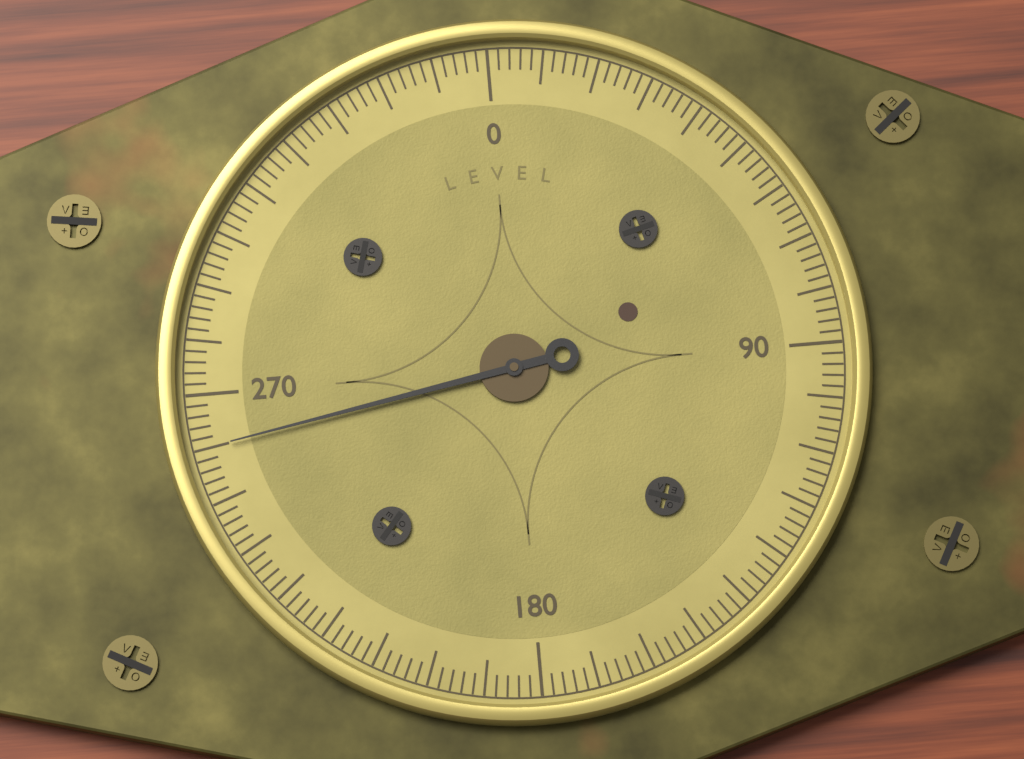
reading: 260 (no unit)
